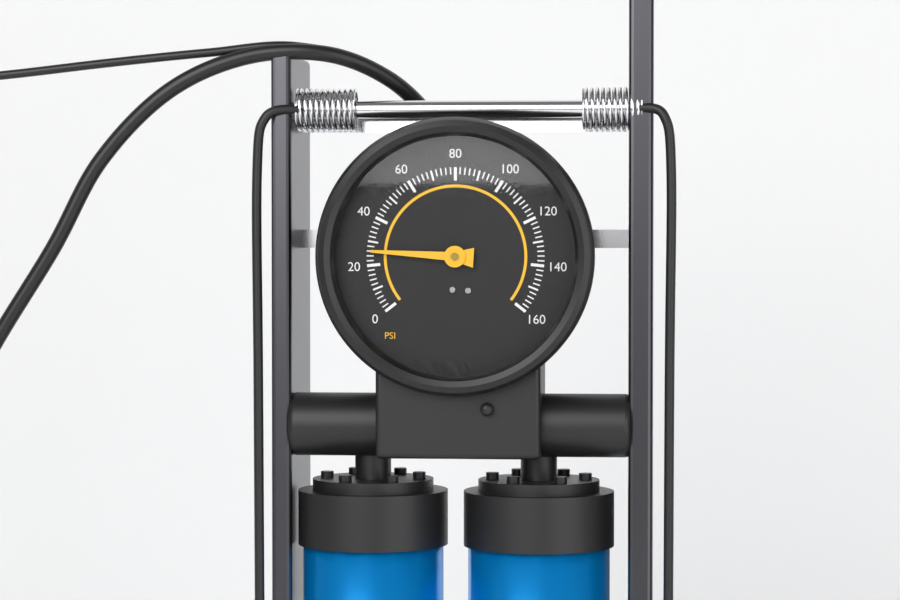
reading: 26 psi
